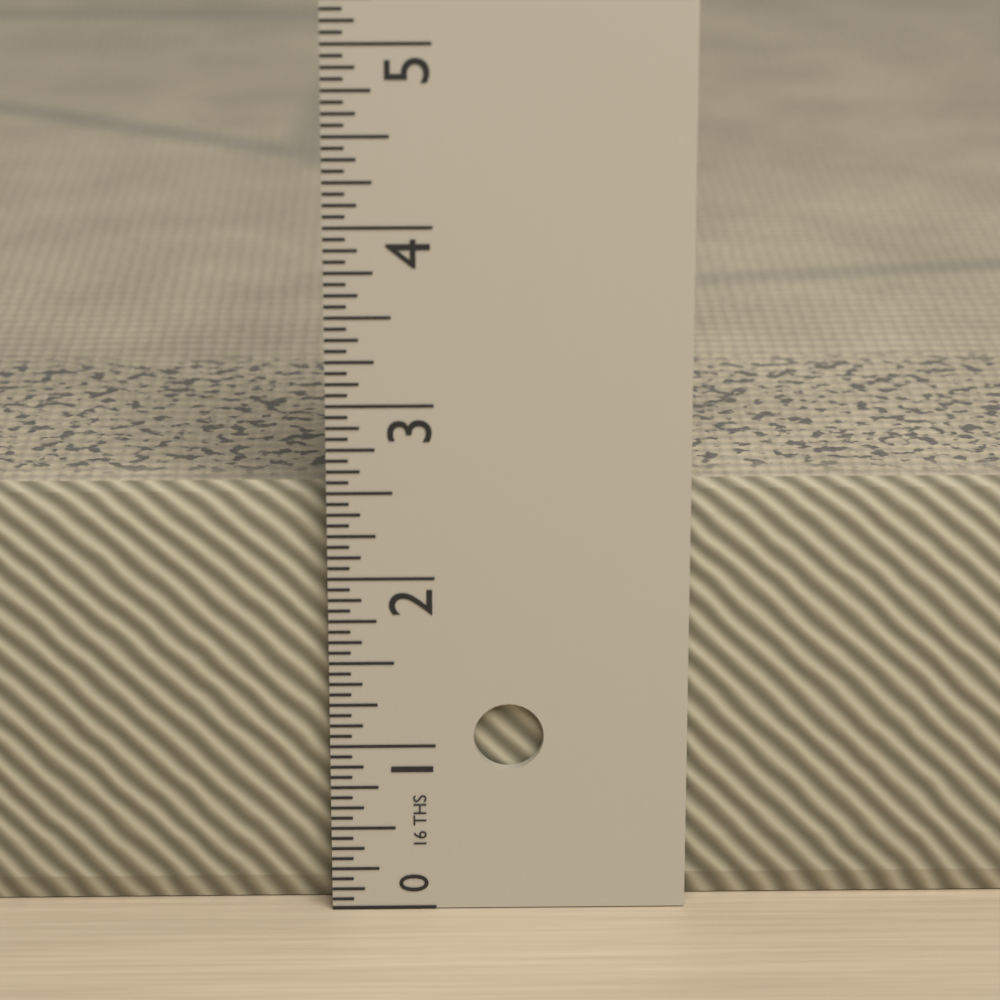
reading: 2.5000 in
